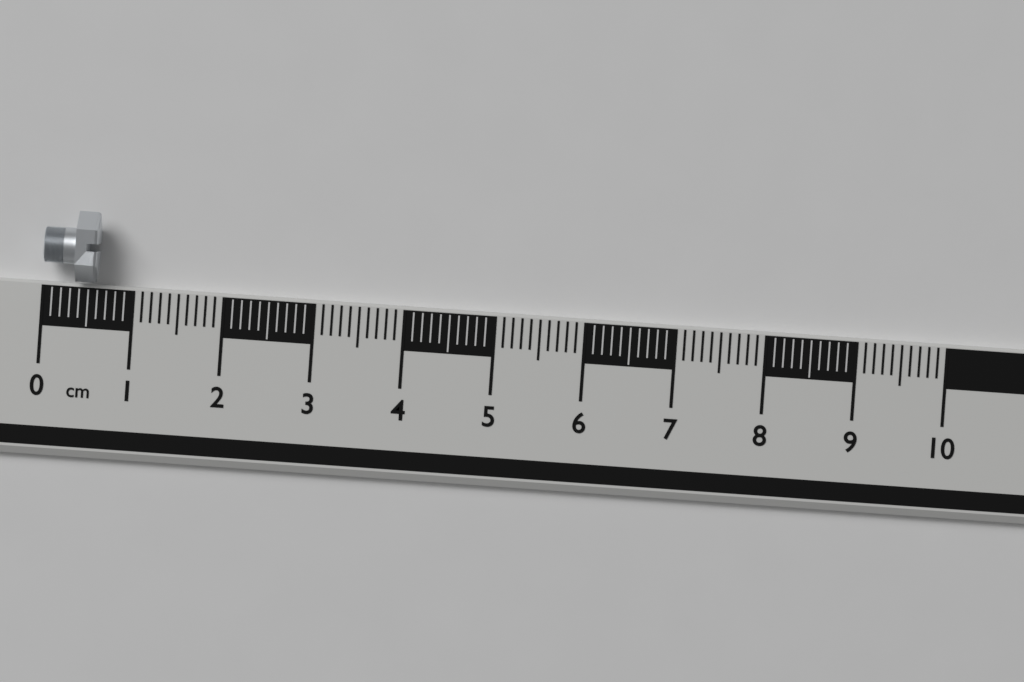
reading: 0.6 cm
